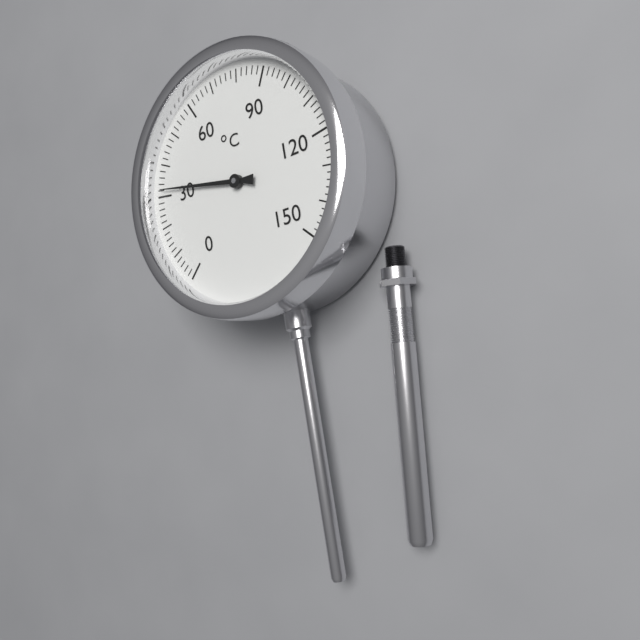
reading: 32 °C
